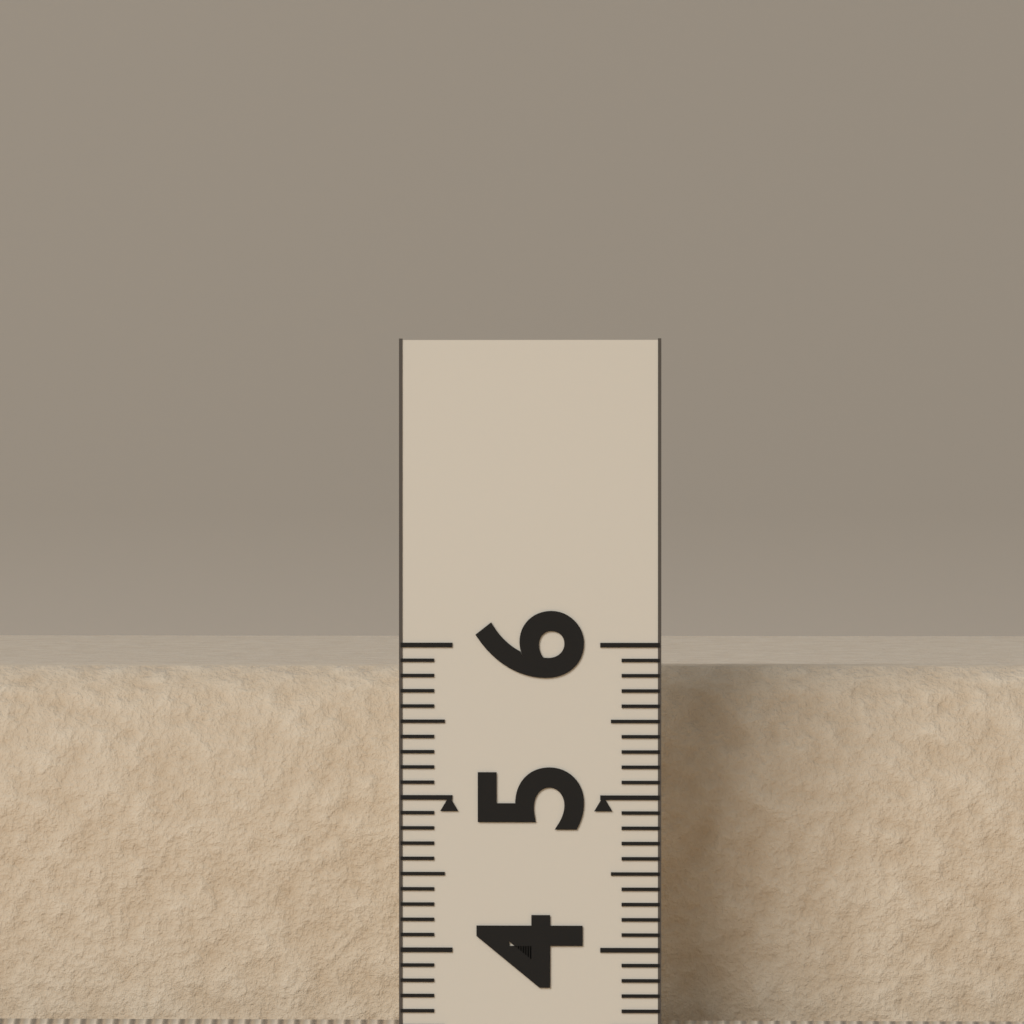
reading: 5.8 (no unit)
